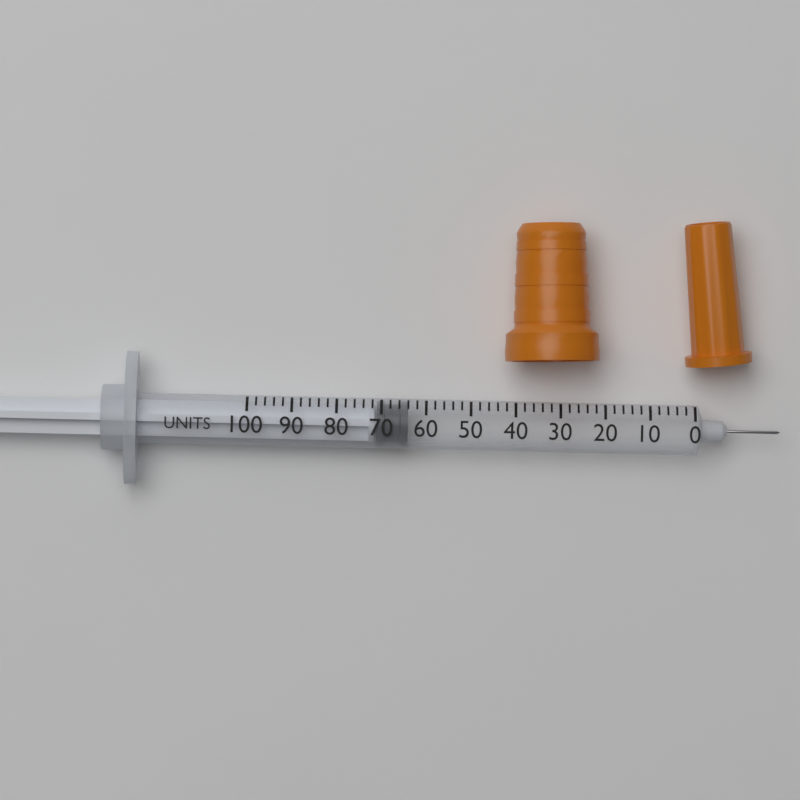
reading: 64 units
